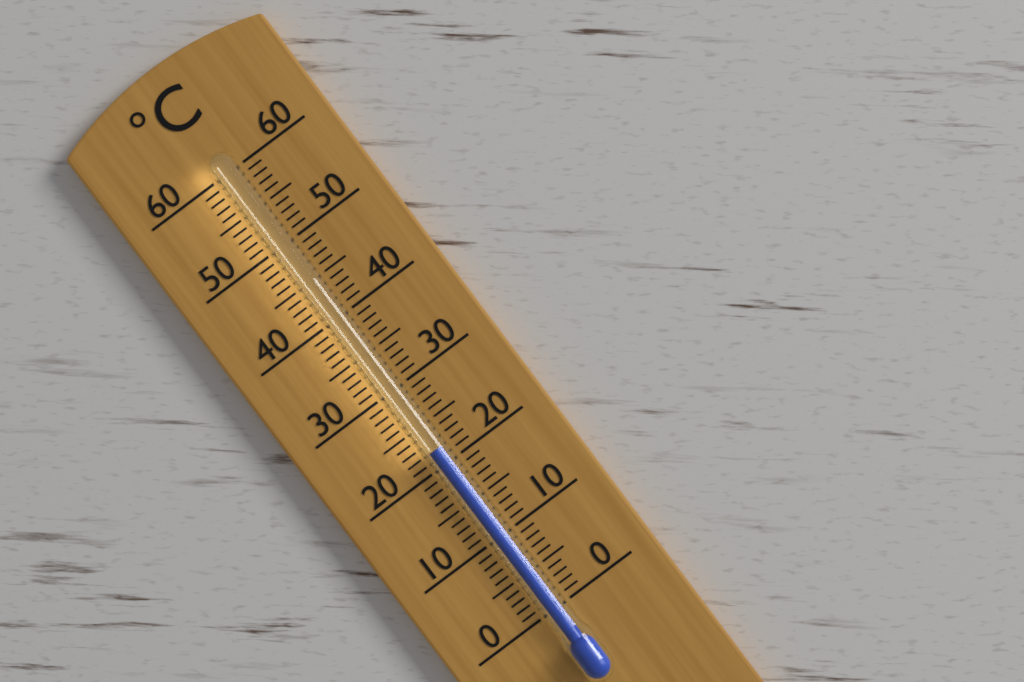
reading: 22 °C
